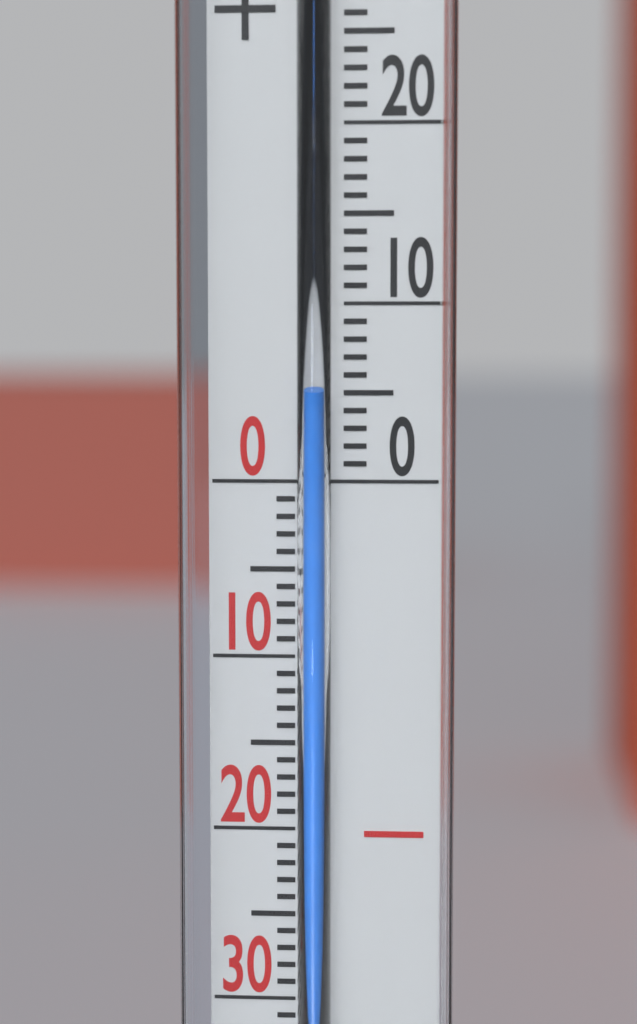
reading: 5 °C
